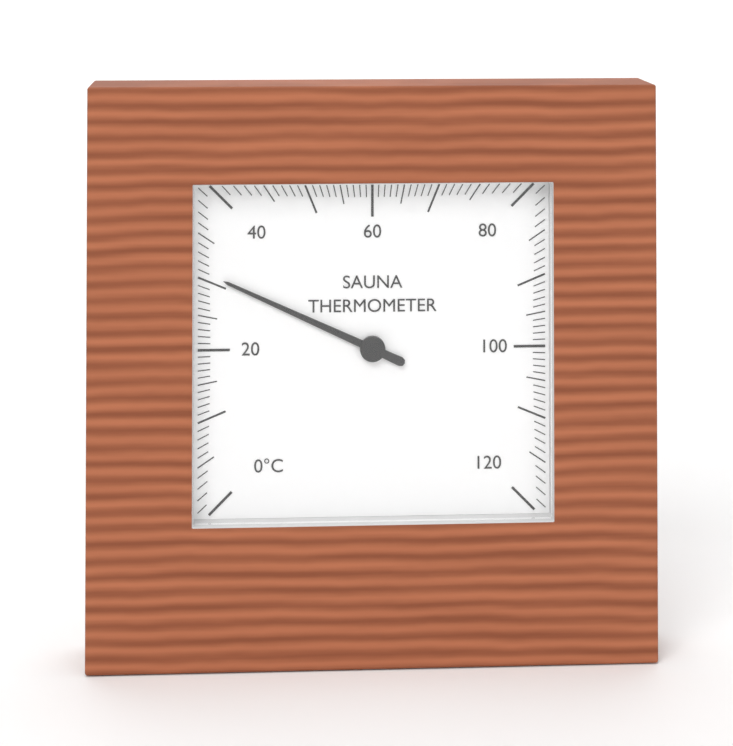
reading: 31 °C
